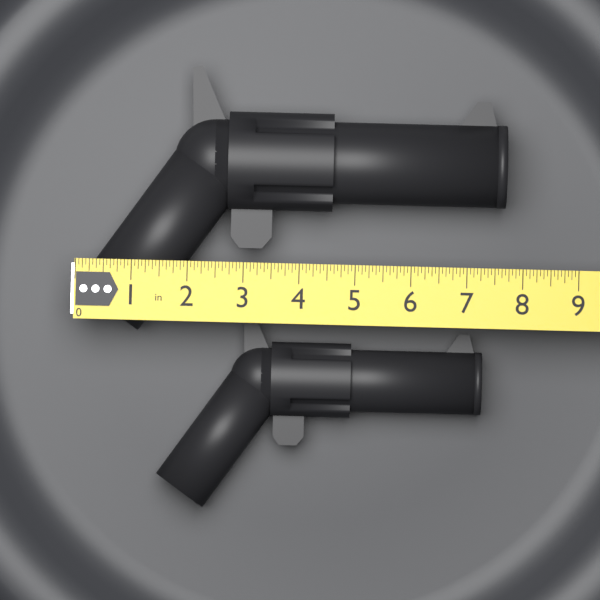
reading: 7.6875 in
